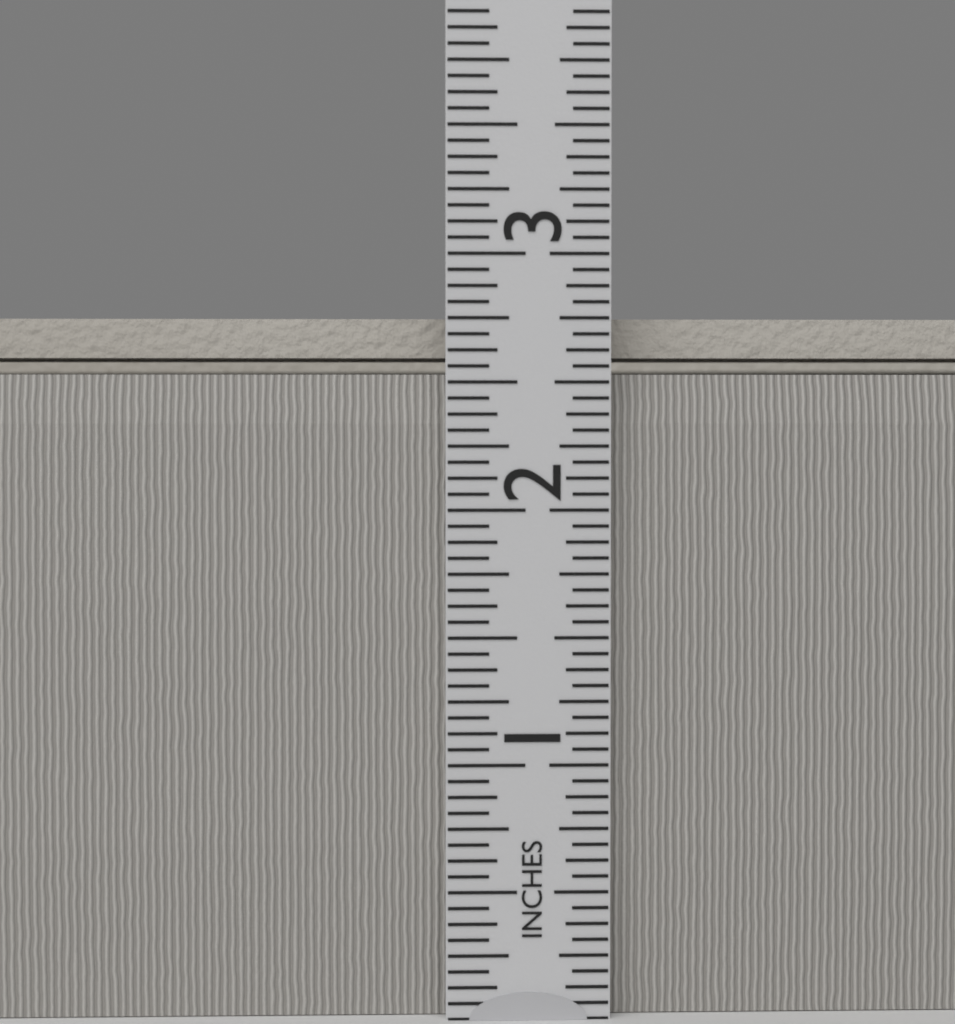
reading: 2.7500 in
